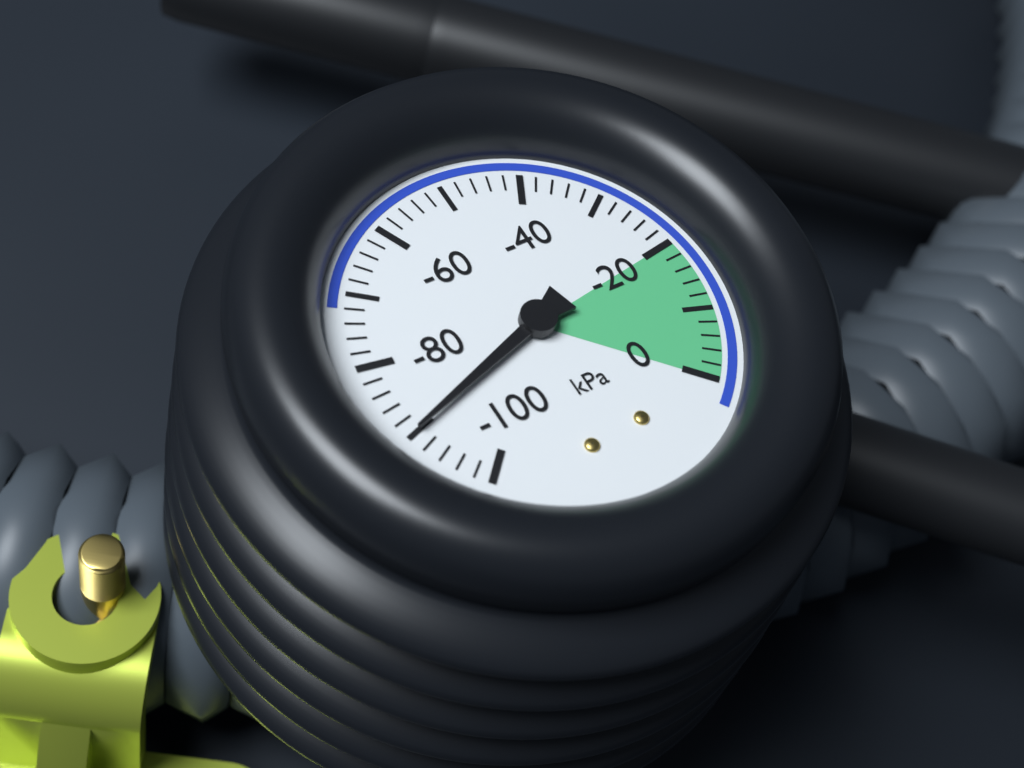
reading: -90 kPa
